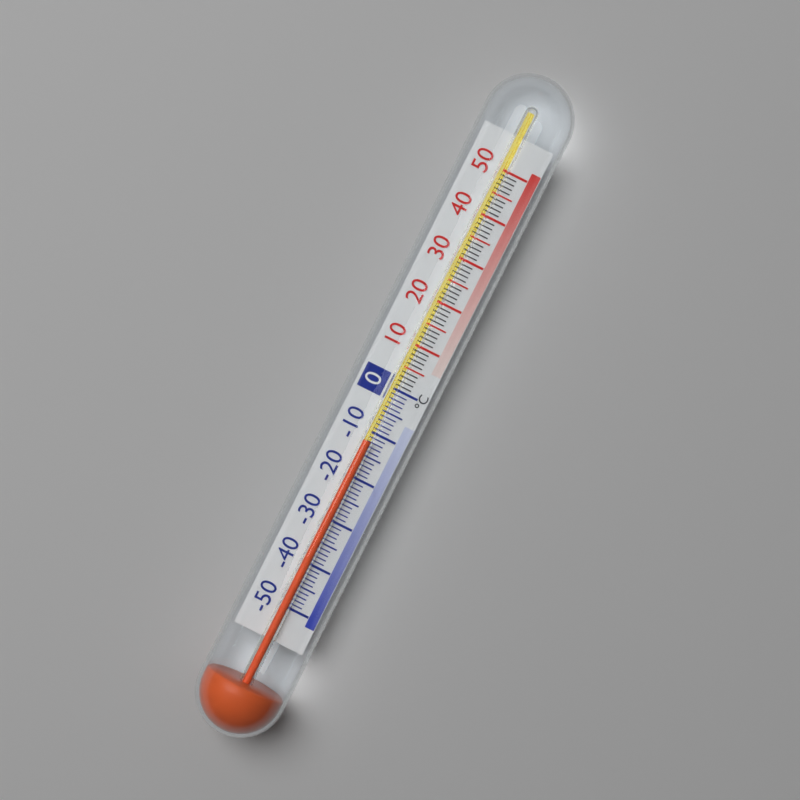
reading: -12 °C
